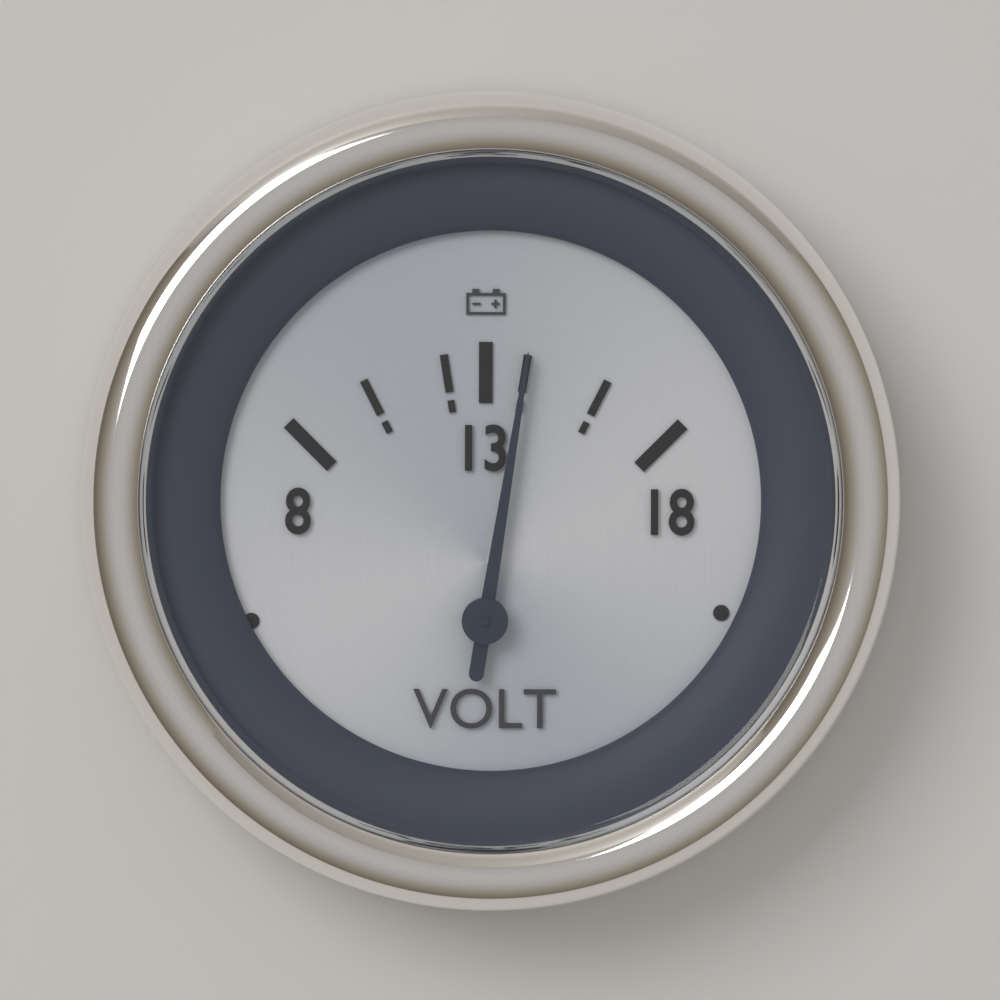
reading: 14 V
